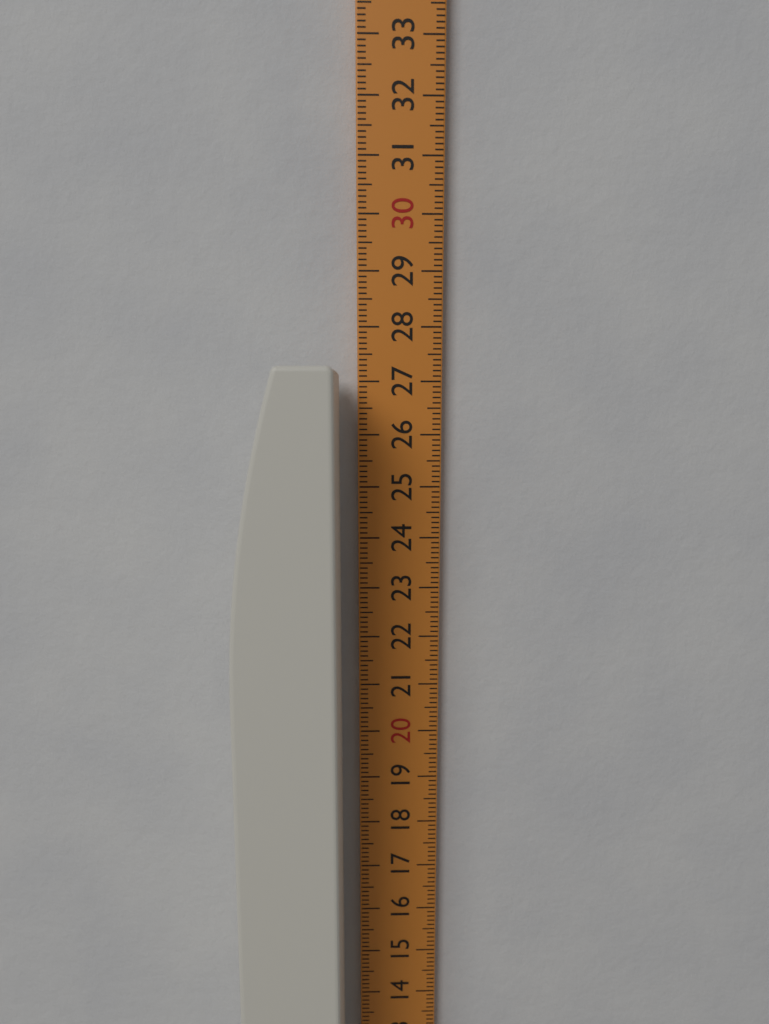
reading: 27.2 cm
